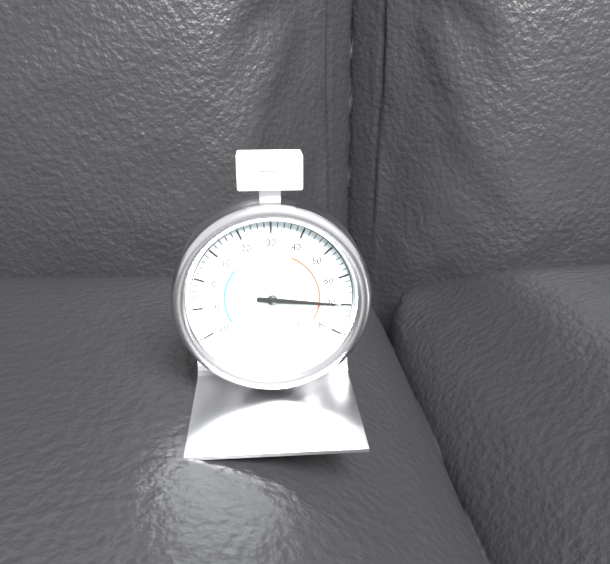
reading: 70 °F
